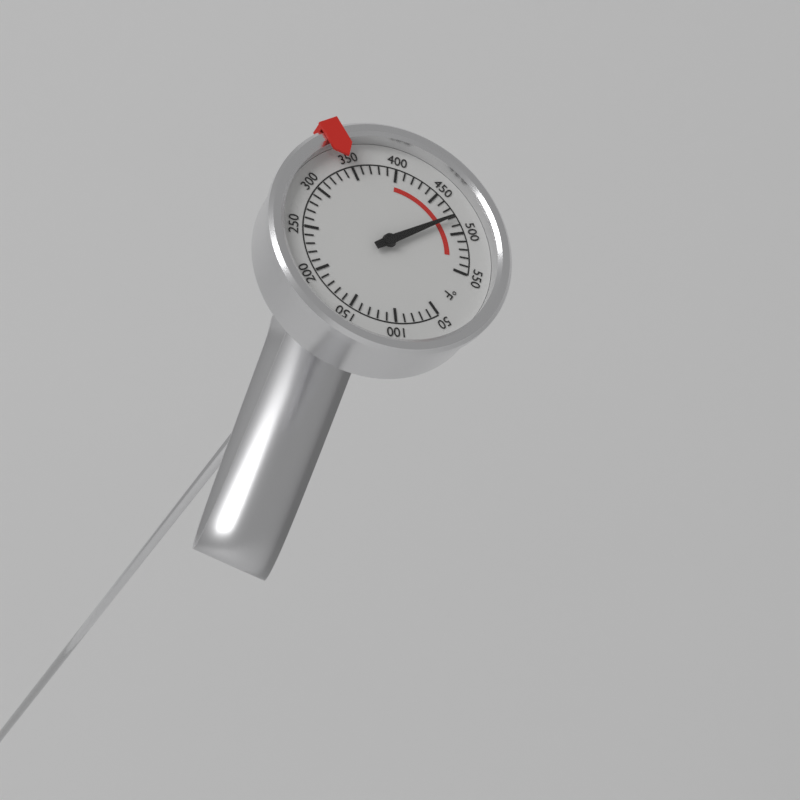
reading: 480 °F
